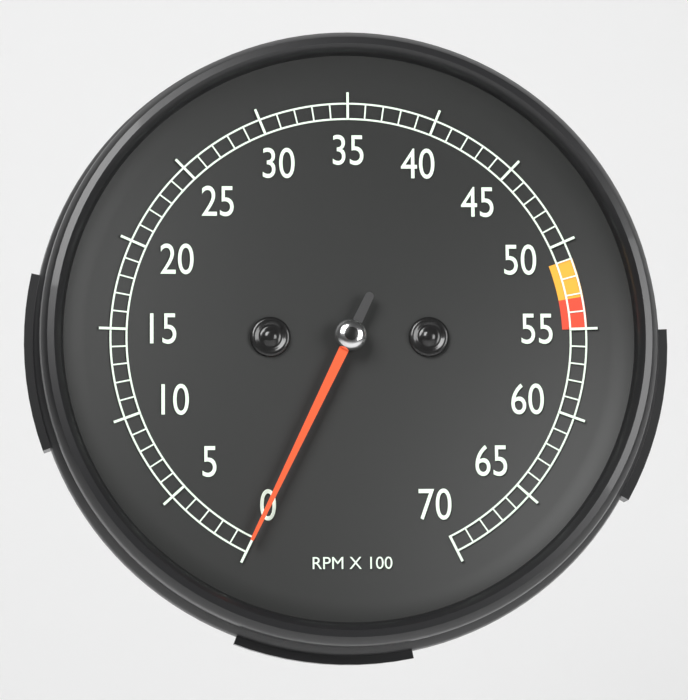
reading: 0 RPM
